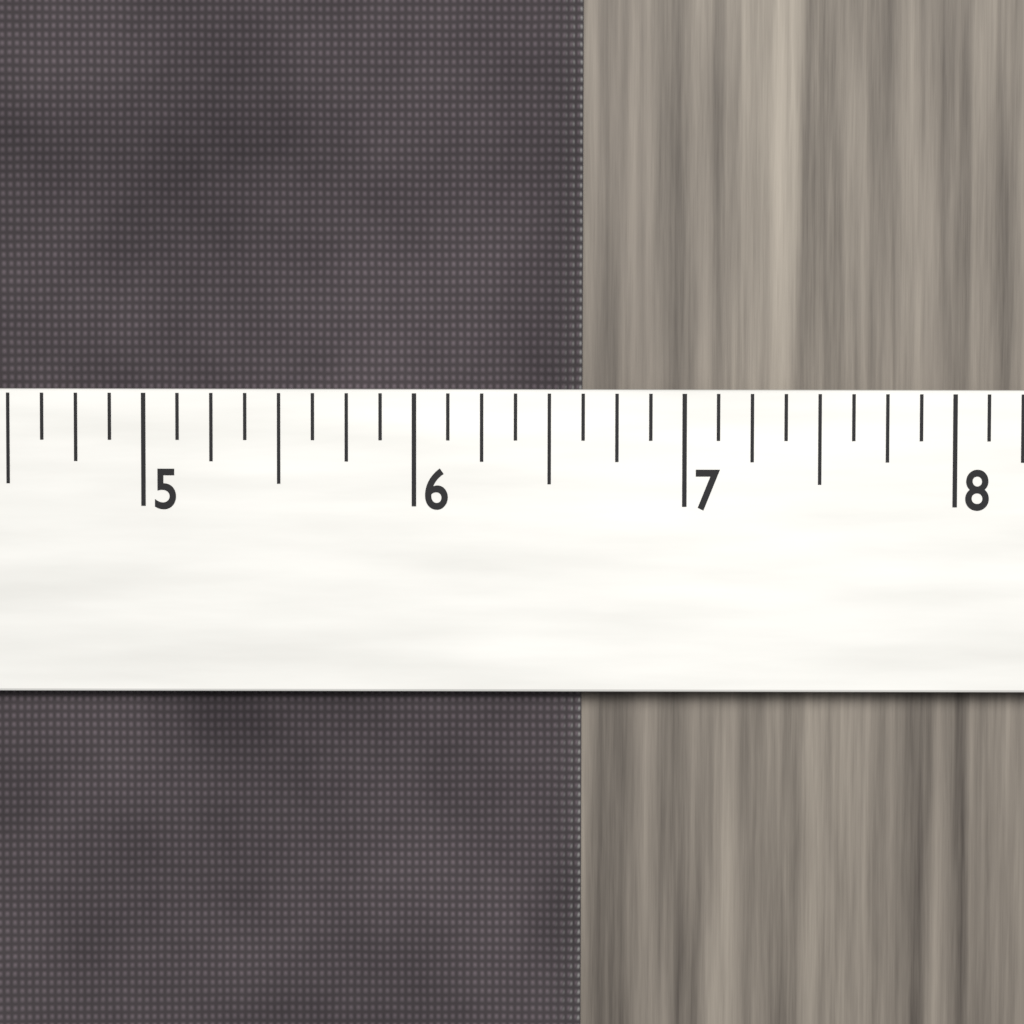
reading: 6.625 (no unit)
